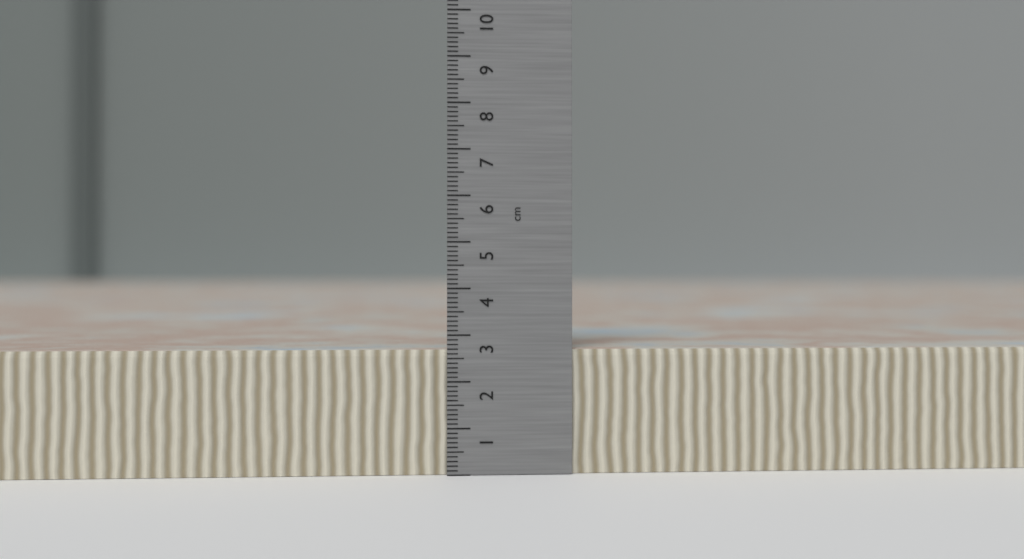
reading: 2.7 cm
